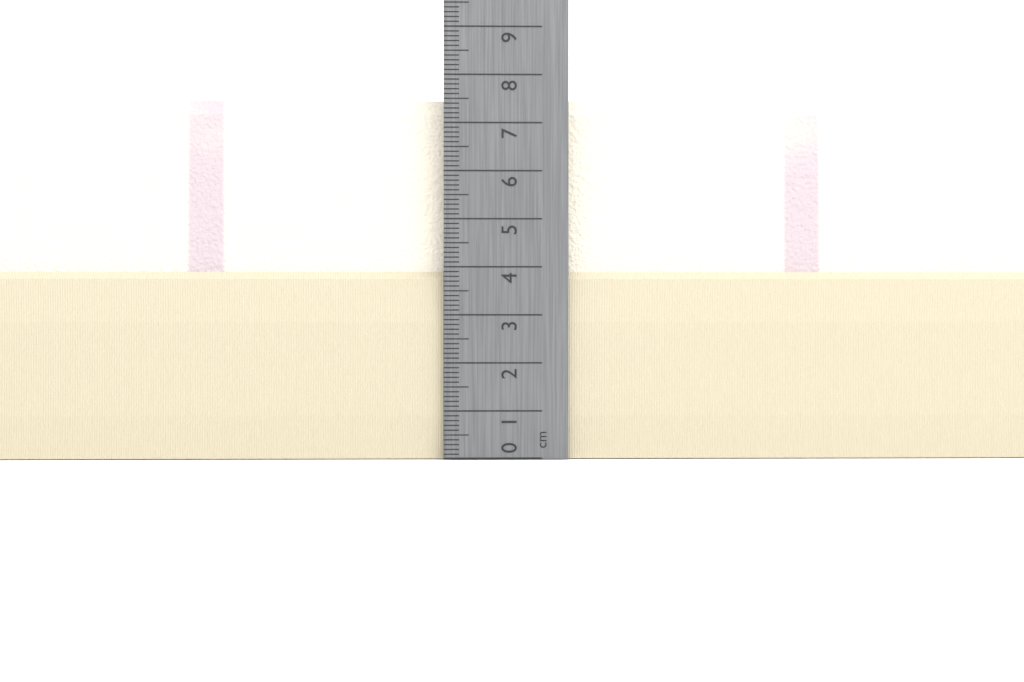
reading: 7.5 cm
